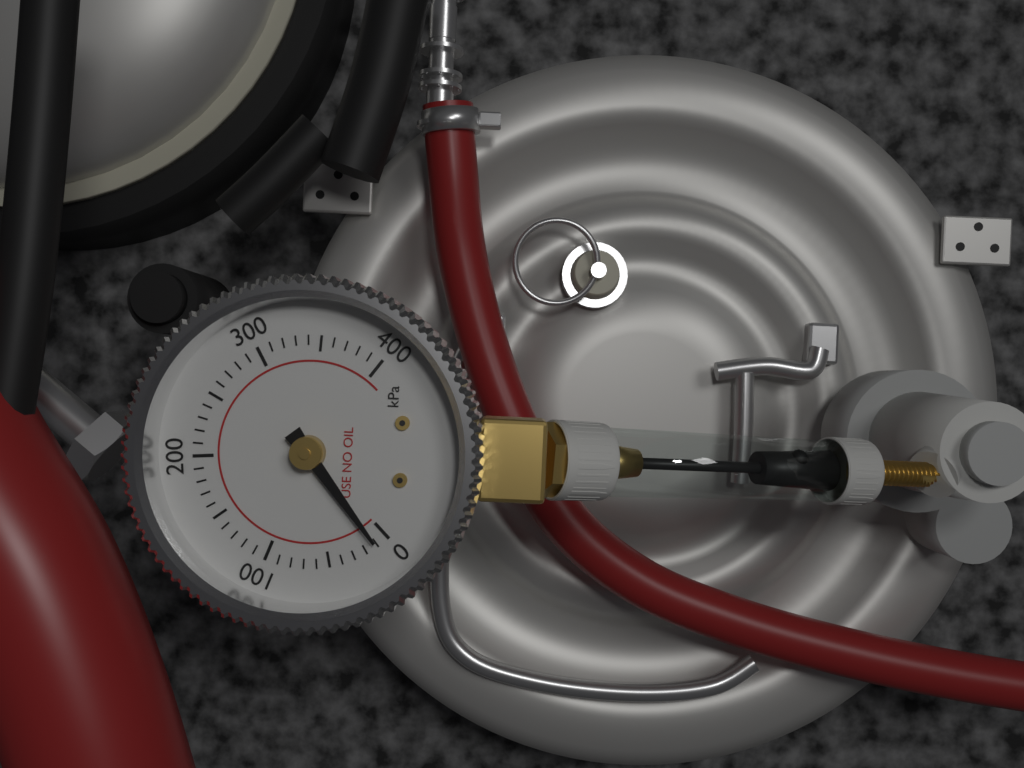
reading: 10 kPa
